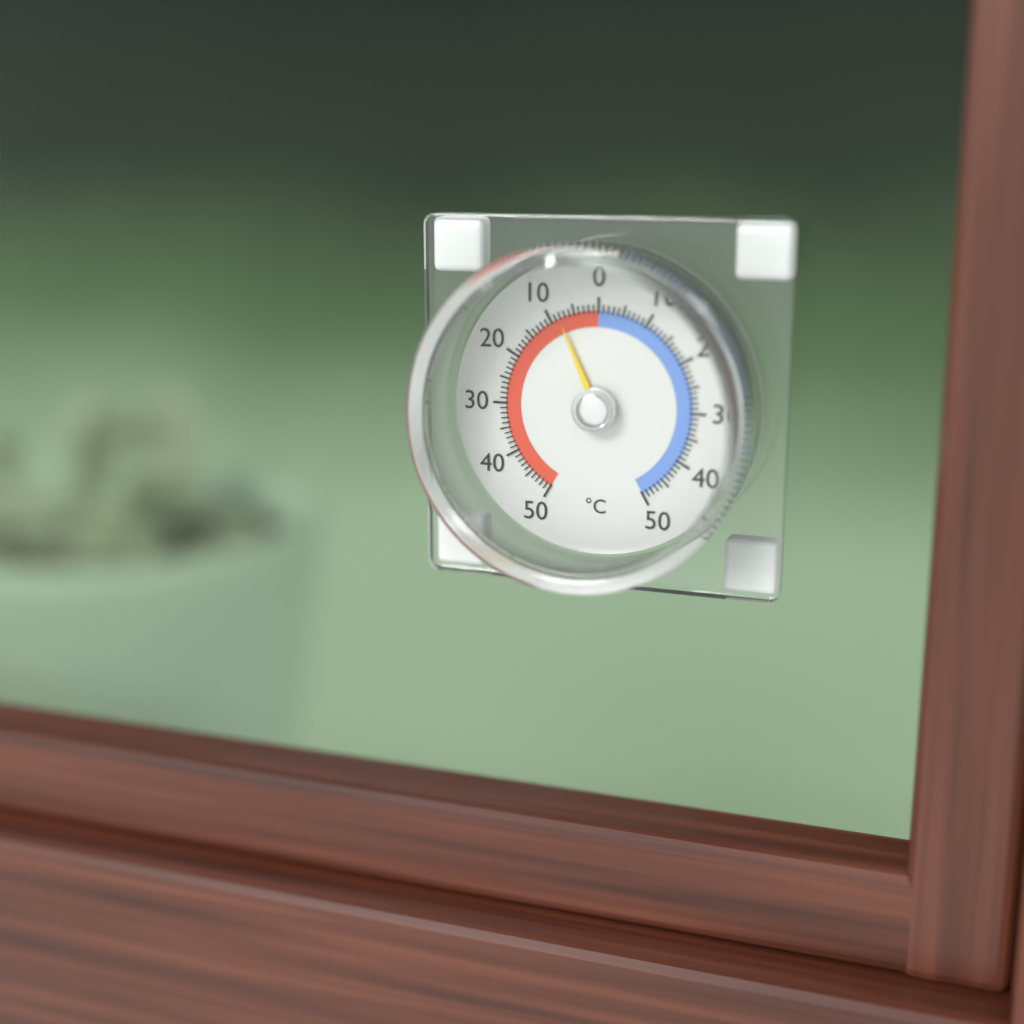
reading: 8 °C
